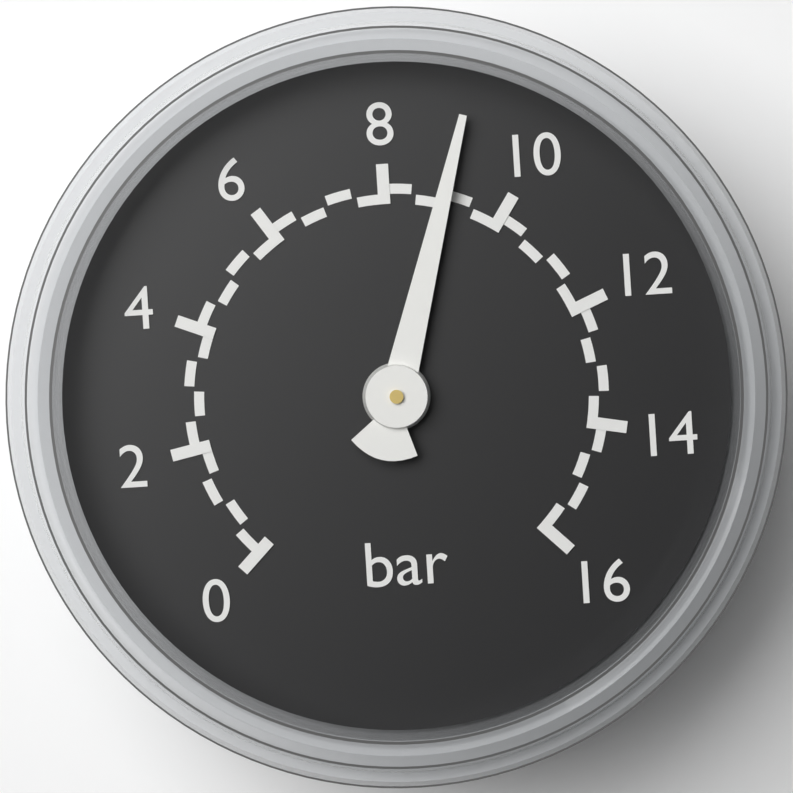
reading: 9.0 bar
